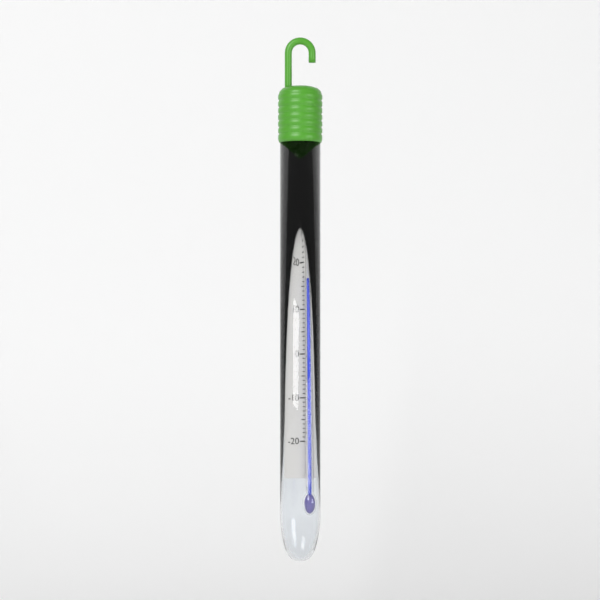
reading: 17 °C
